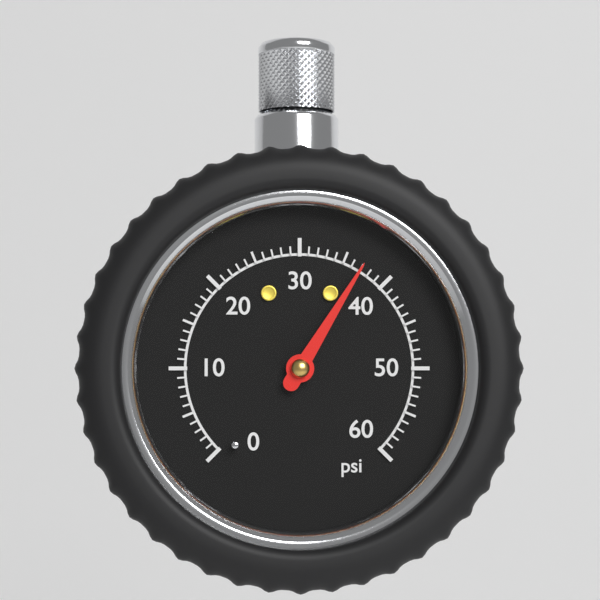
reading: 37 psi
